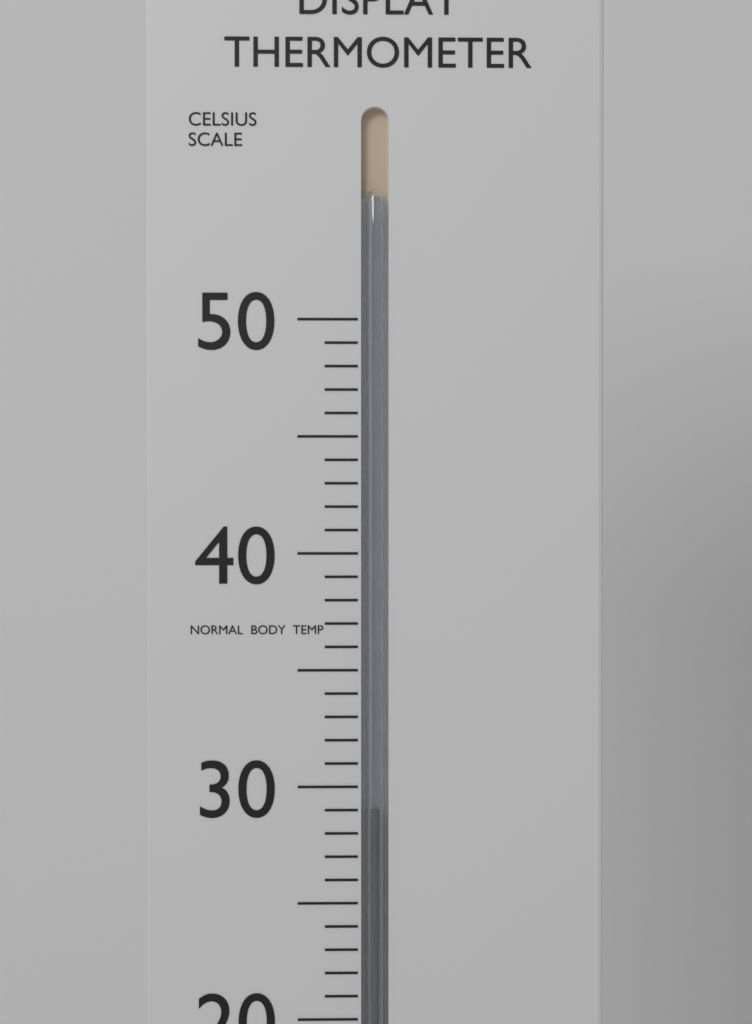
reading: 29 °C
